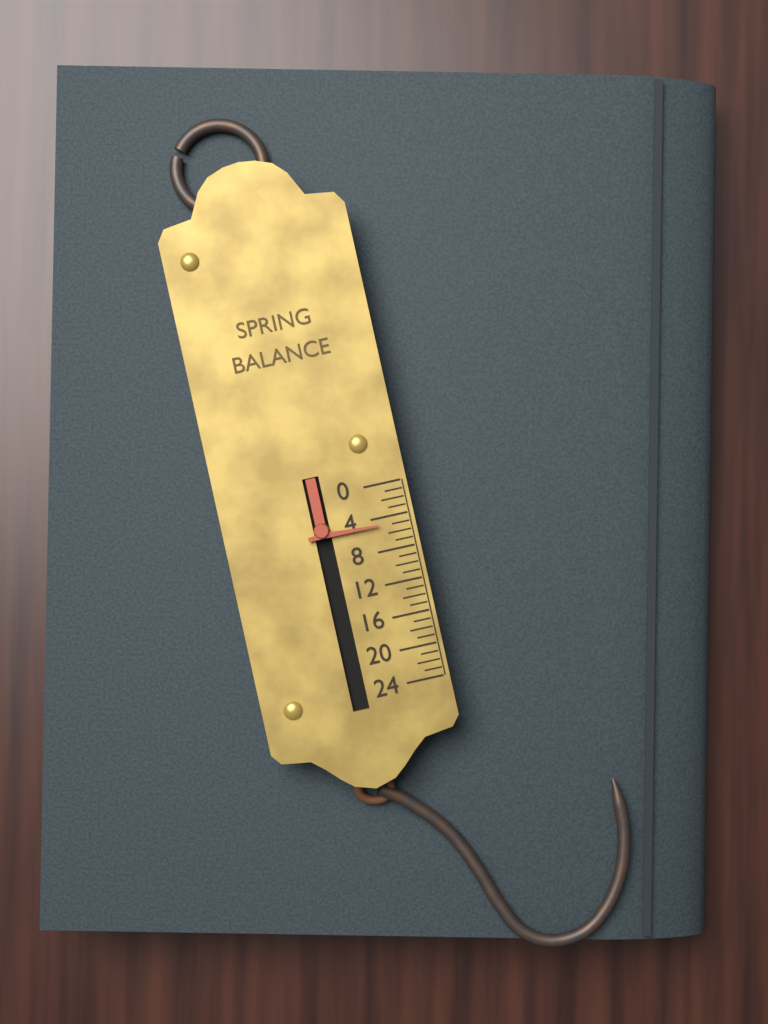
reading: 5 (no unit)
